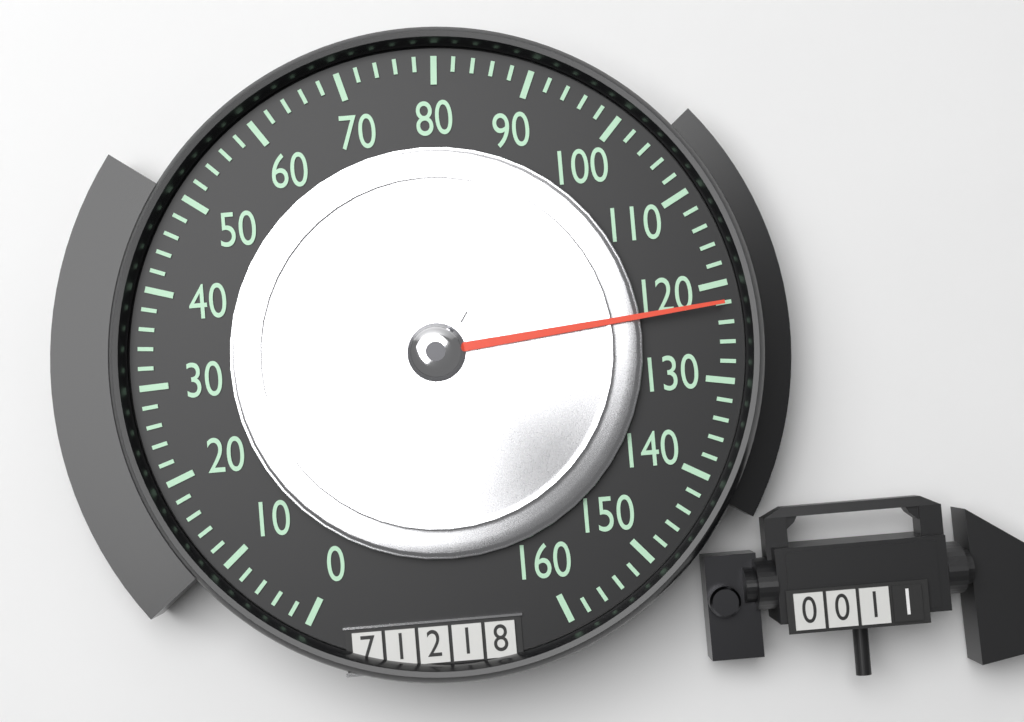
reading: 122 (no unit)
